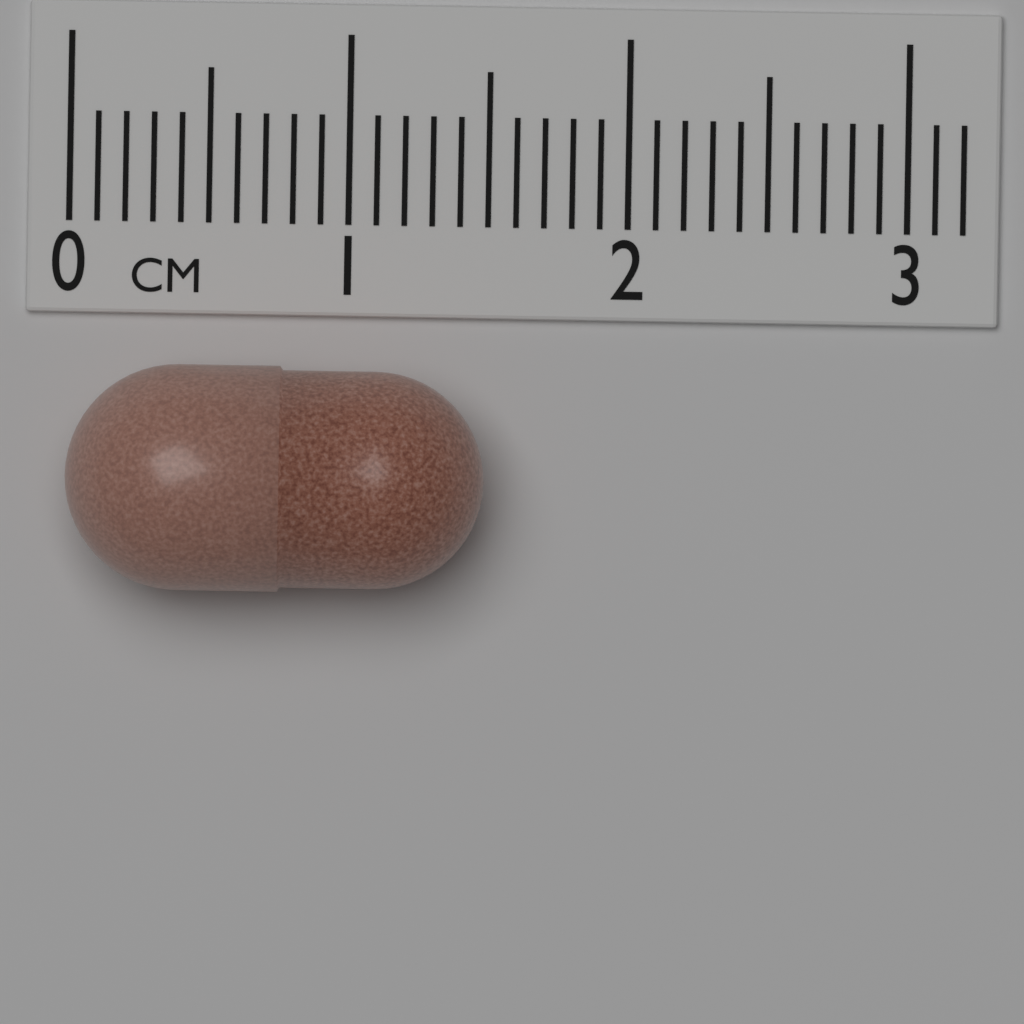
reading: 1.5 cm
